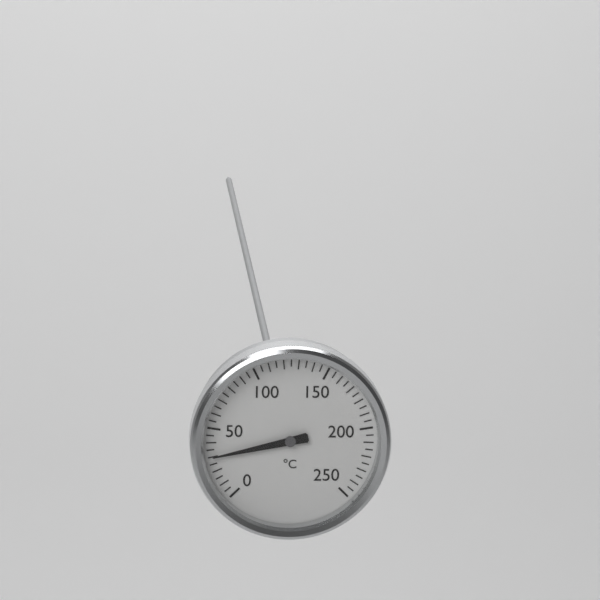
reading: 30 °C
